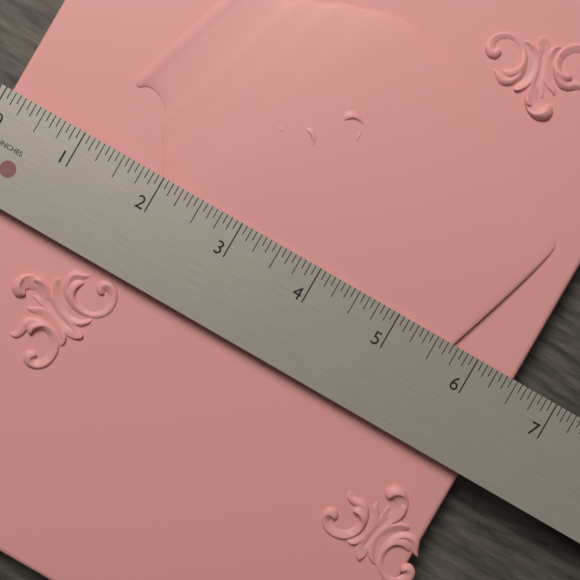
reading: 6.5000 in
